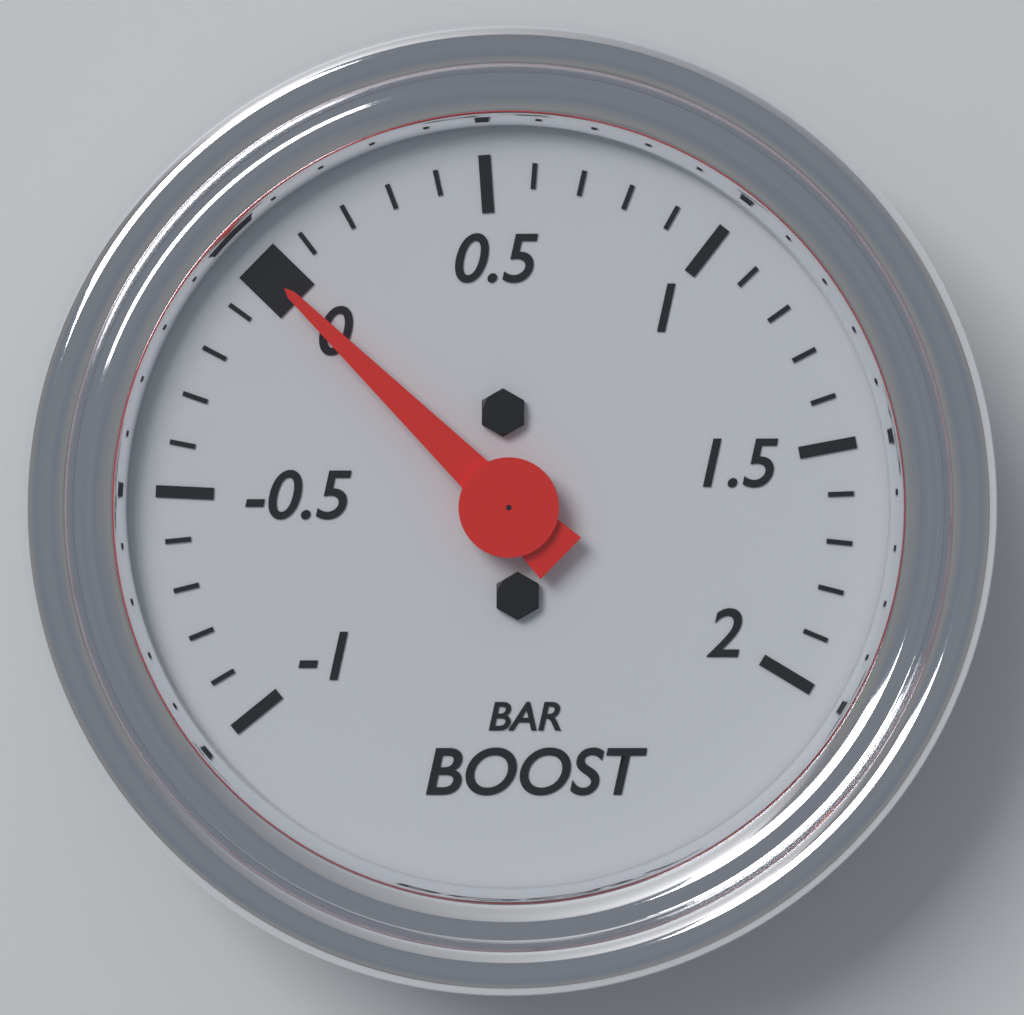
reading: 0.0 bar
